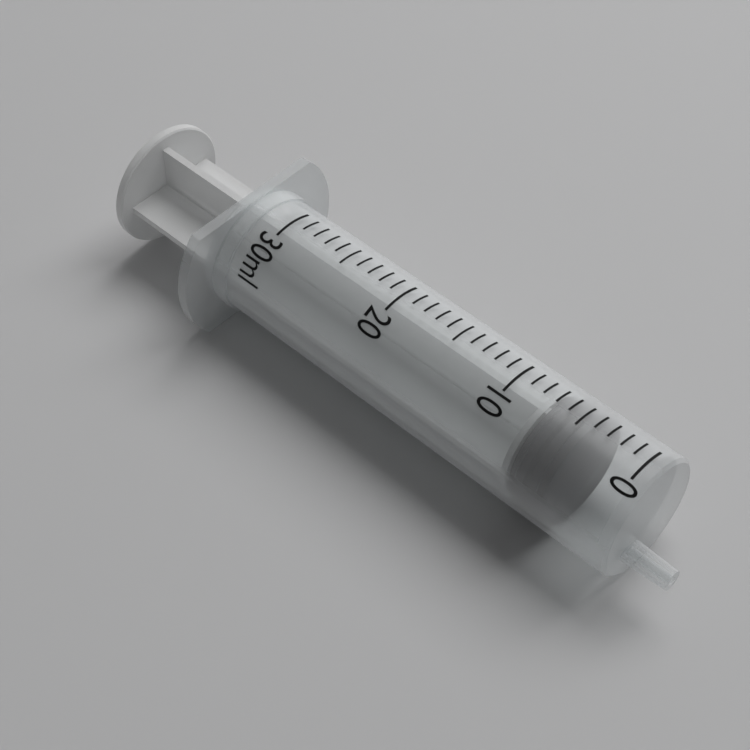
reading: 4 ml
